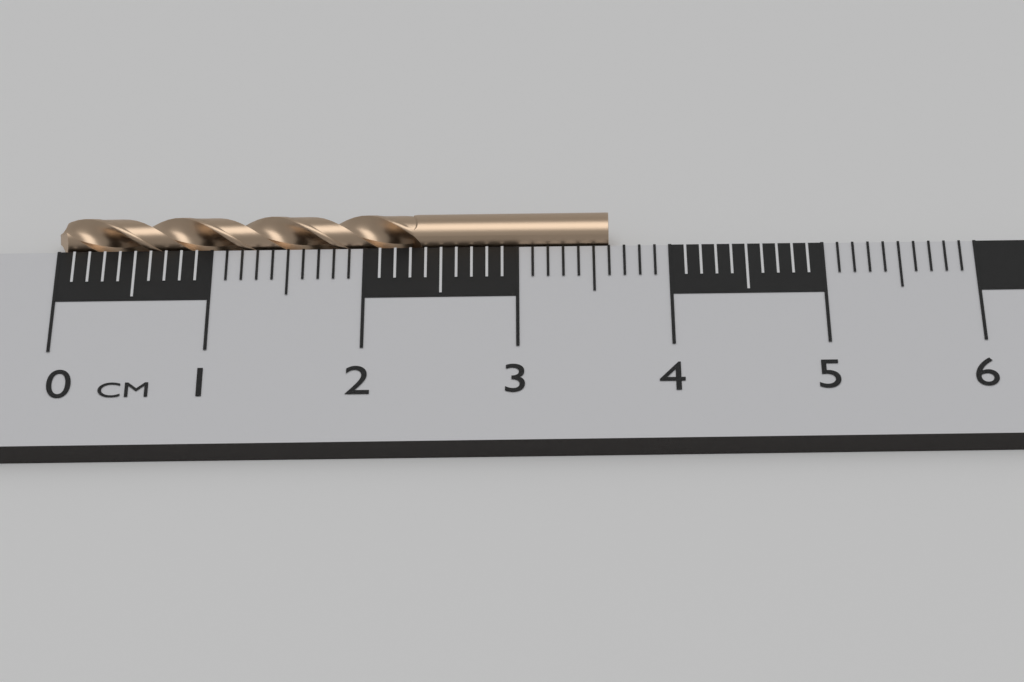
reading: 3.6 cm
